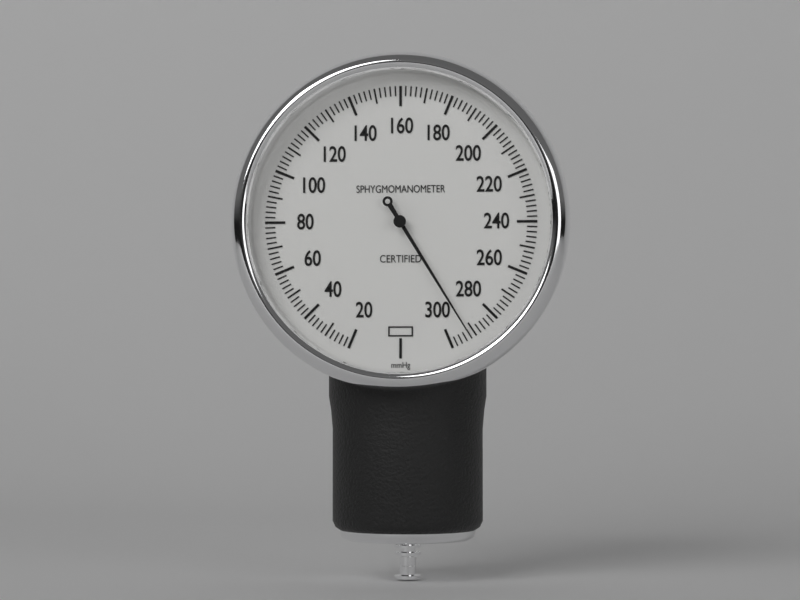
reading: 292 mmHg
